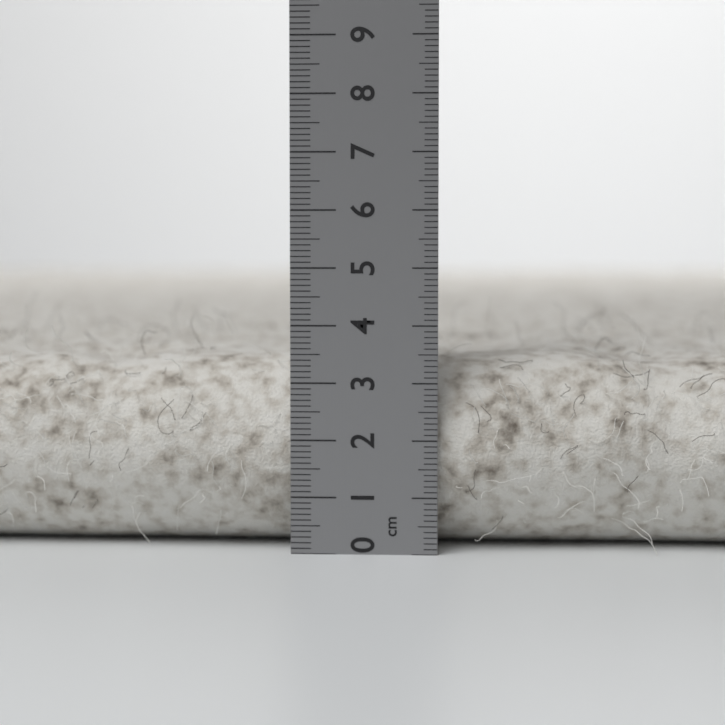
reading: 3.5 cm
